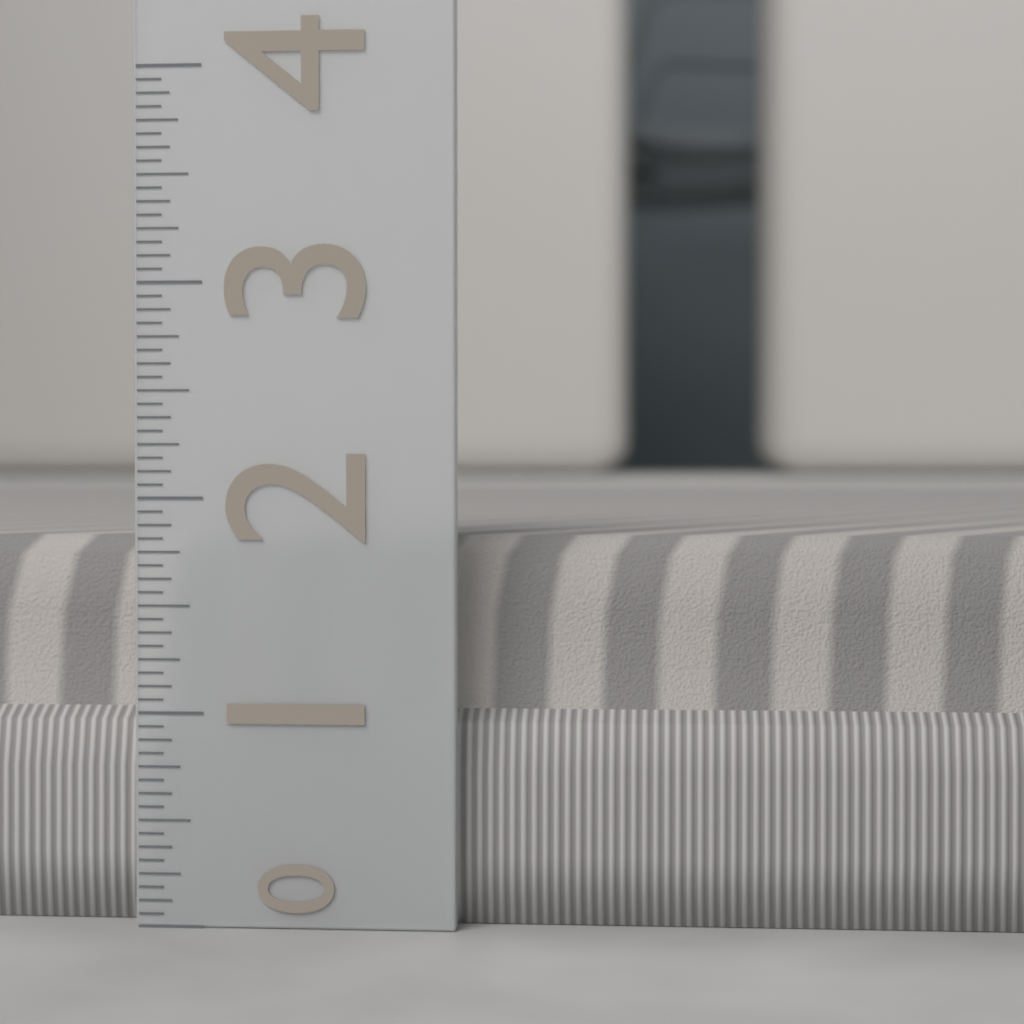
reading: 1.8125 (no unit)
